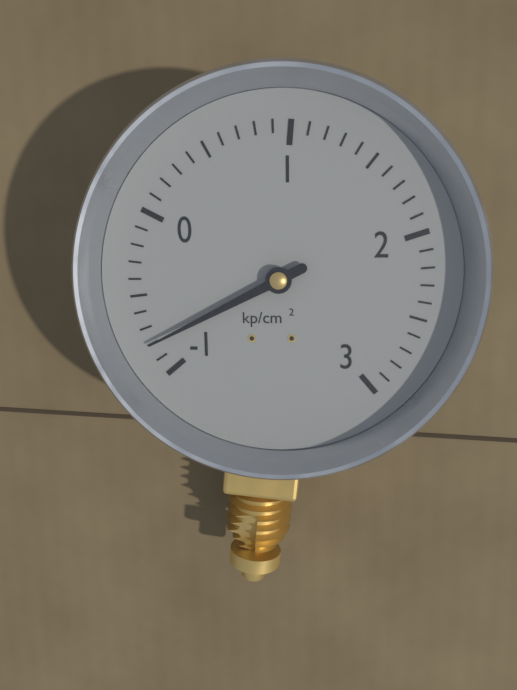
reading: -0.8 kp/cm²
